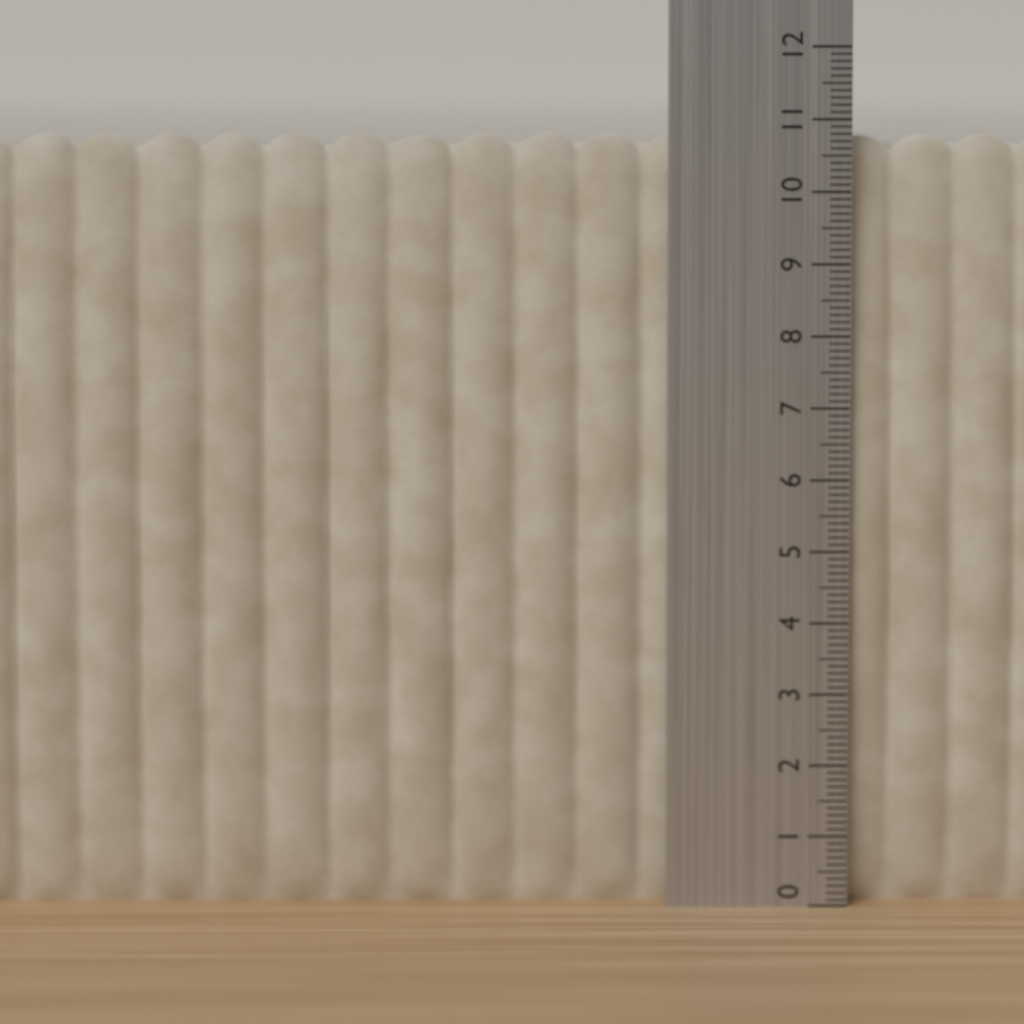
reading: 10.9 (no unit)
